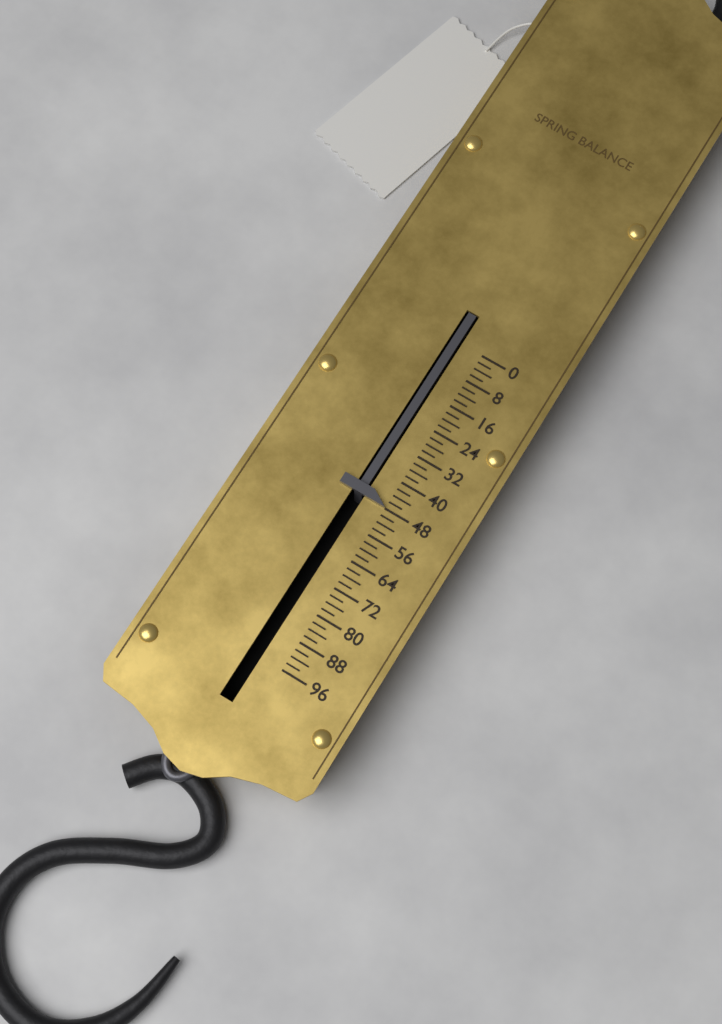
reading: 48 (no unit)
